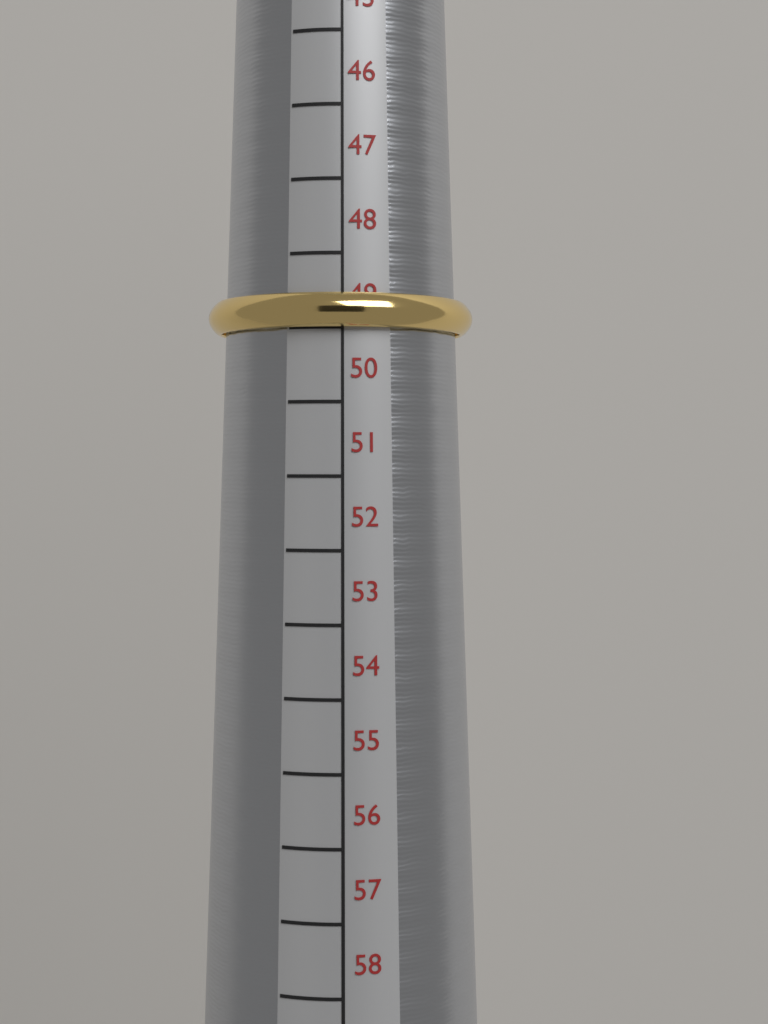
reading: 49 mm
